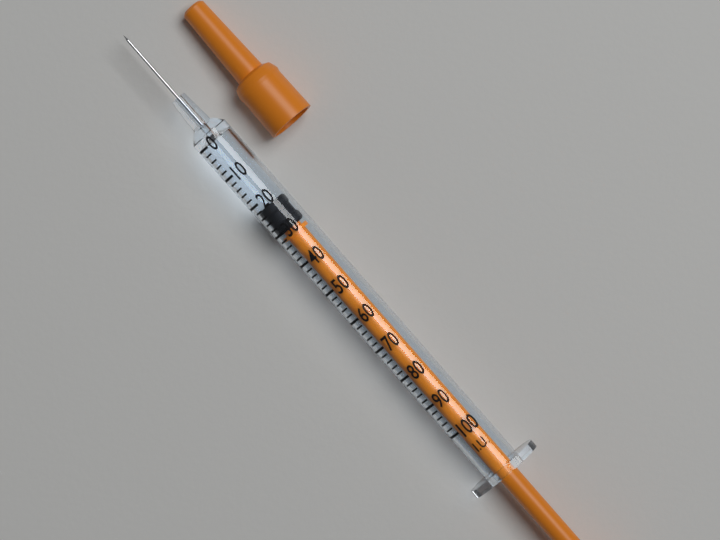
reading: 22 I.U.
